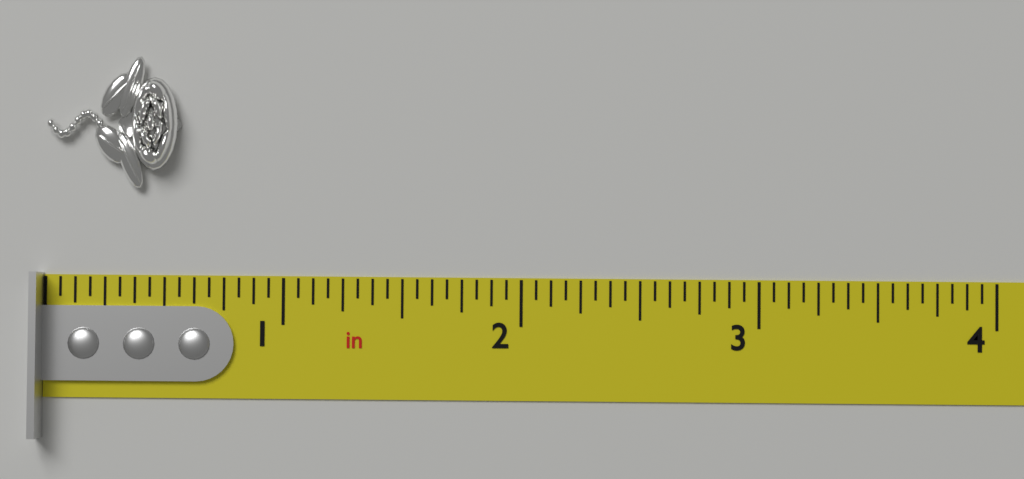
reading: 0.5625 in
